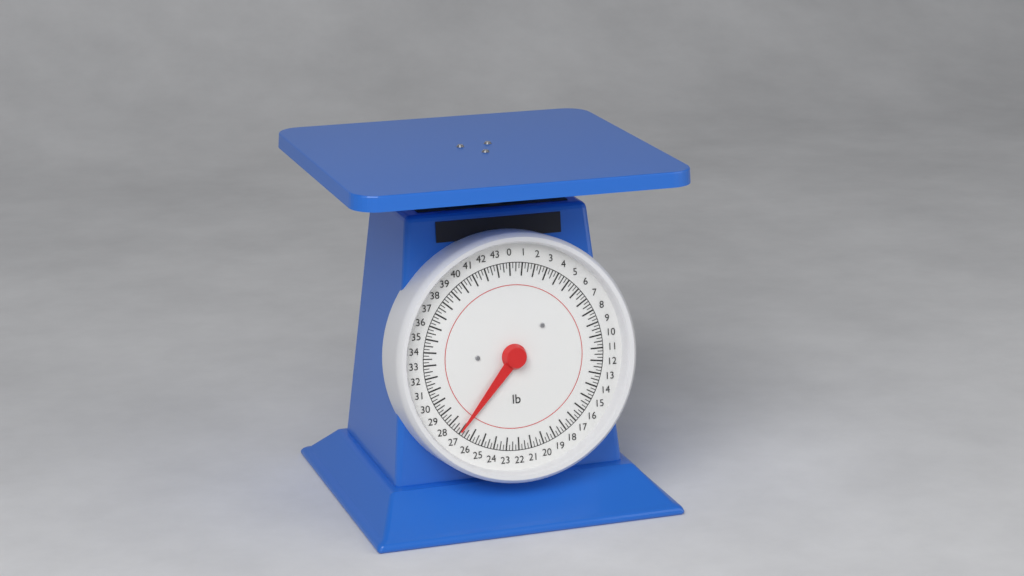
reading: 27.00 lb
